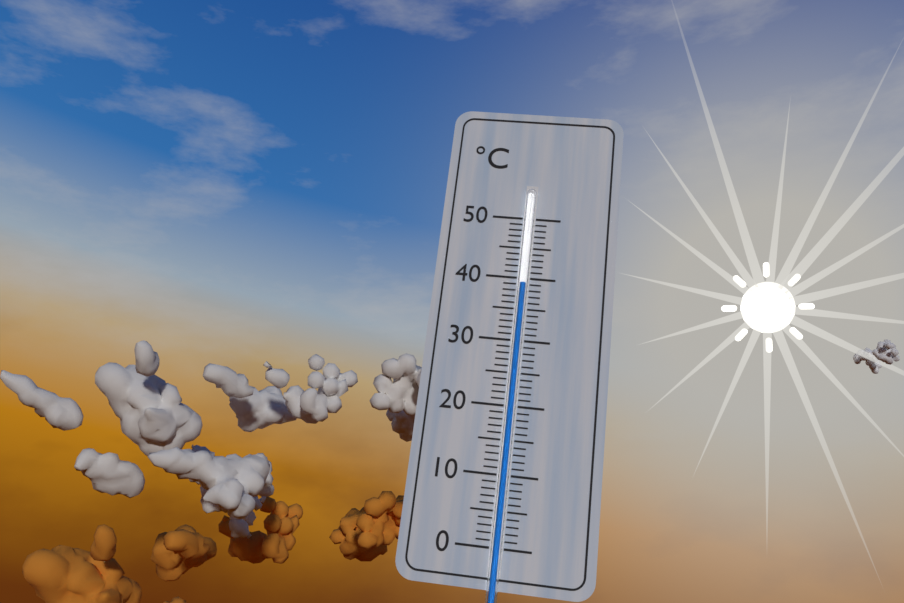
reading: 39 °C
